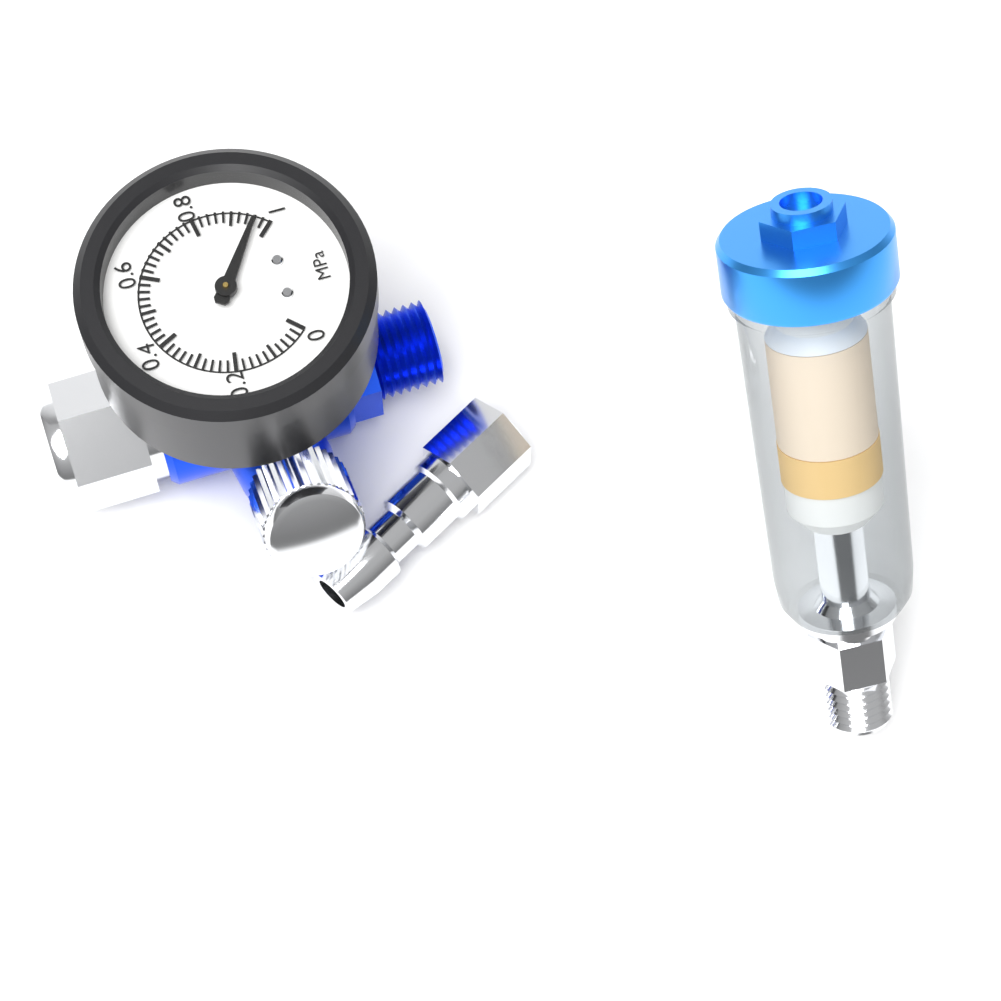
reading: 0.96 MPa
